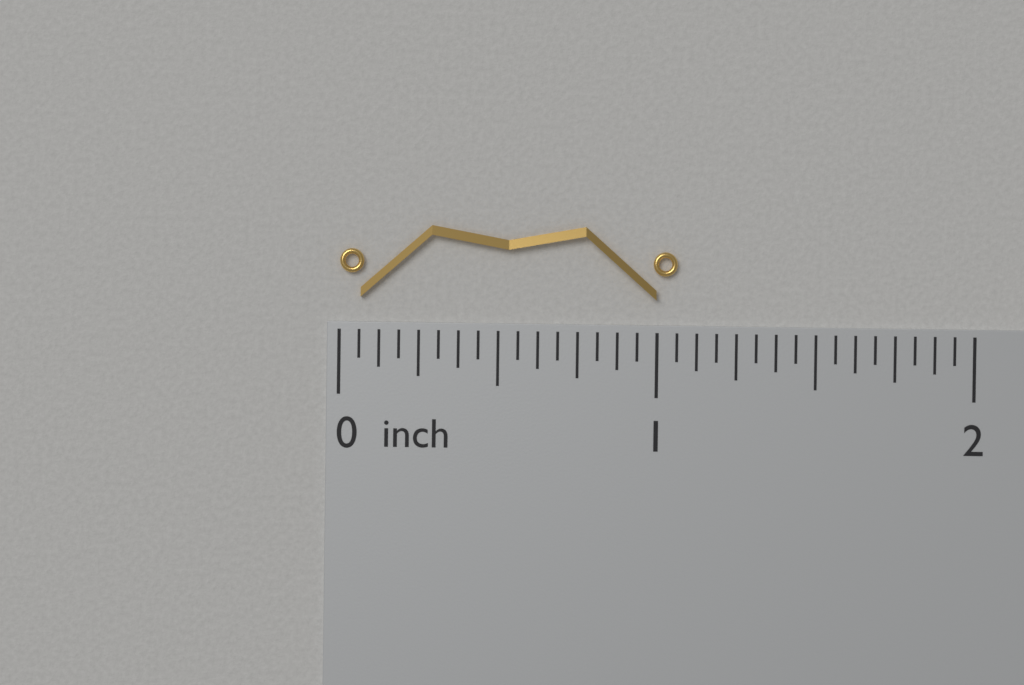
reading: 1.0625 inch
